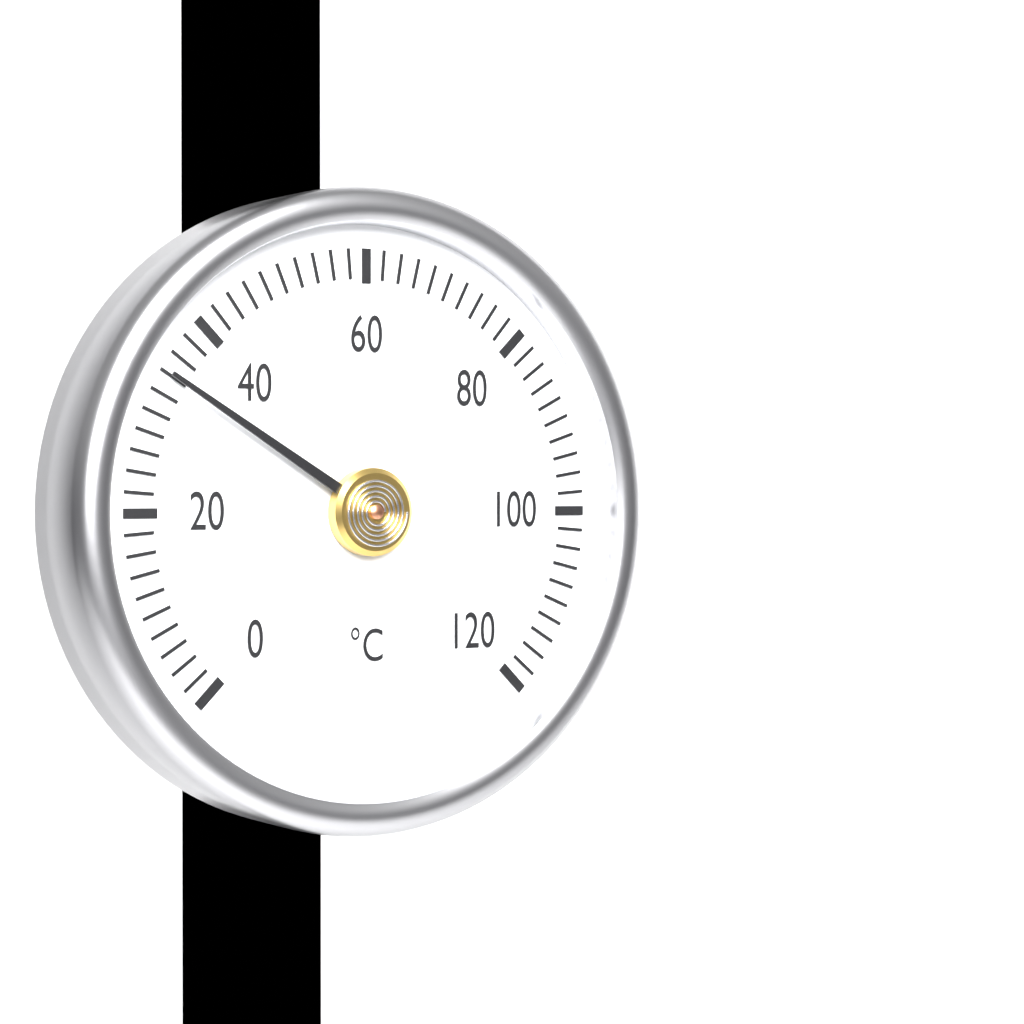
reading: 34 °C
